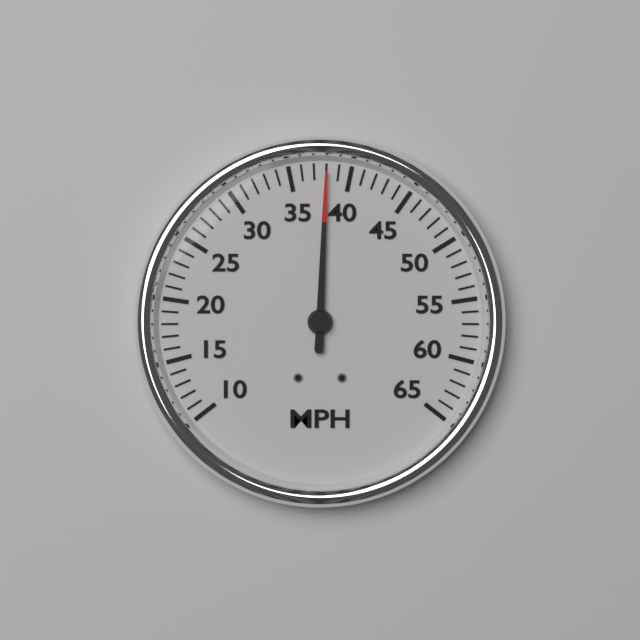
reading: 38 mph
